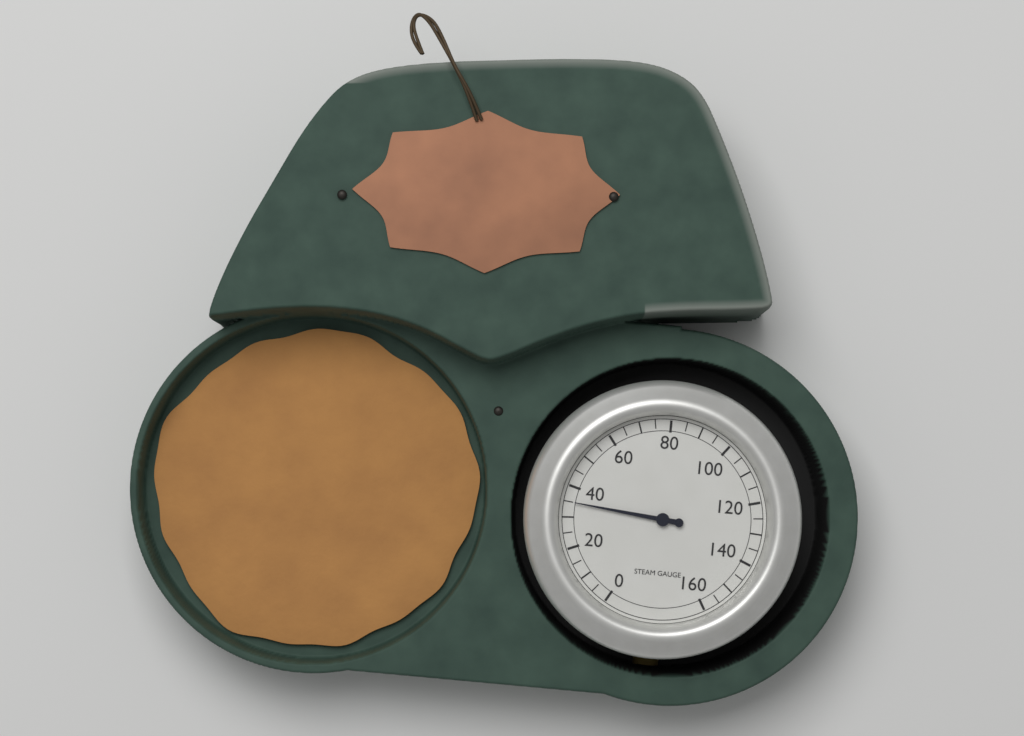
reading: 35 (no unit)
